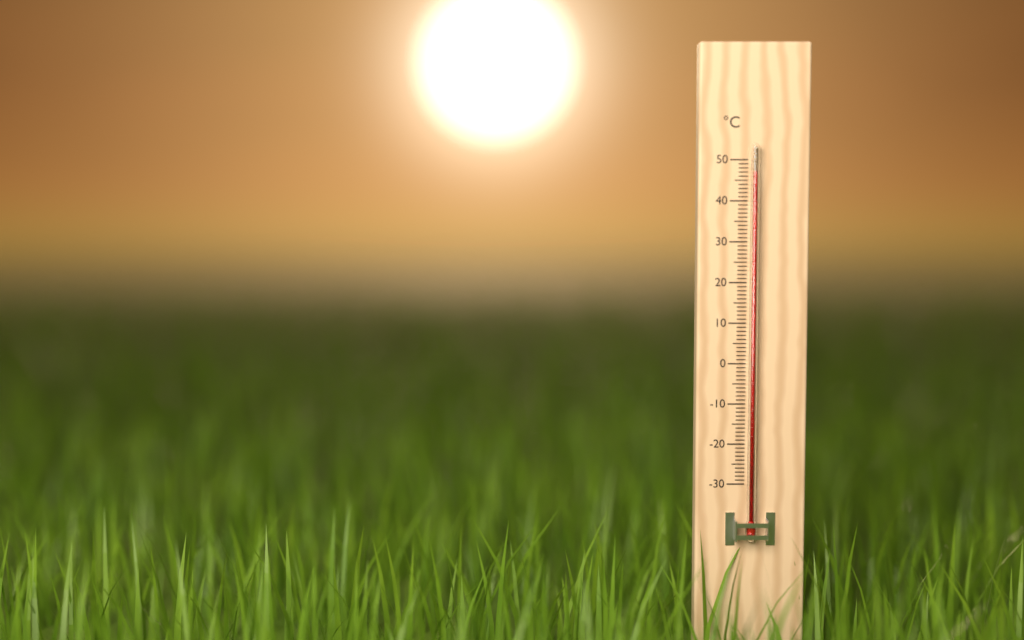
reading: 47 °C
